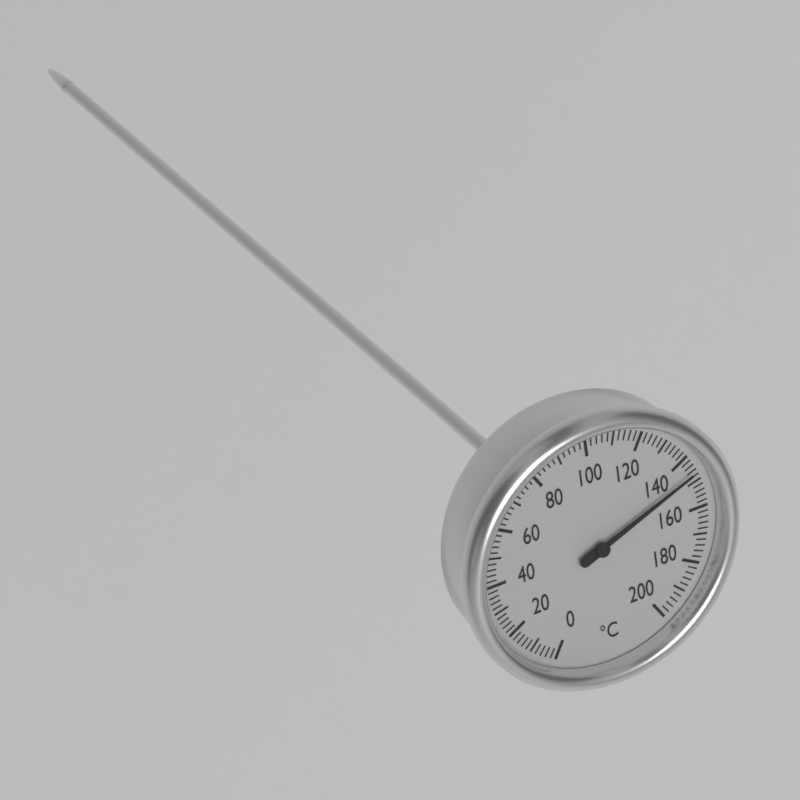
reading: 146 °C
